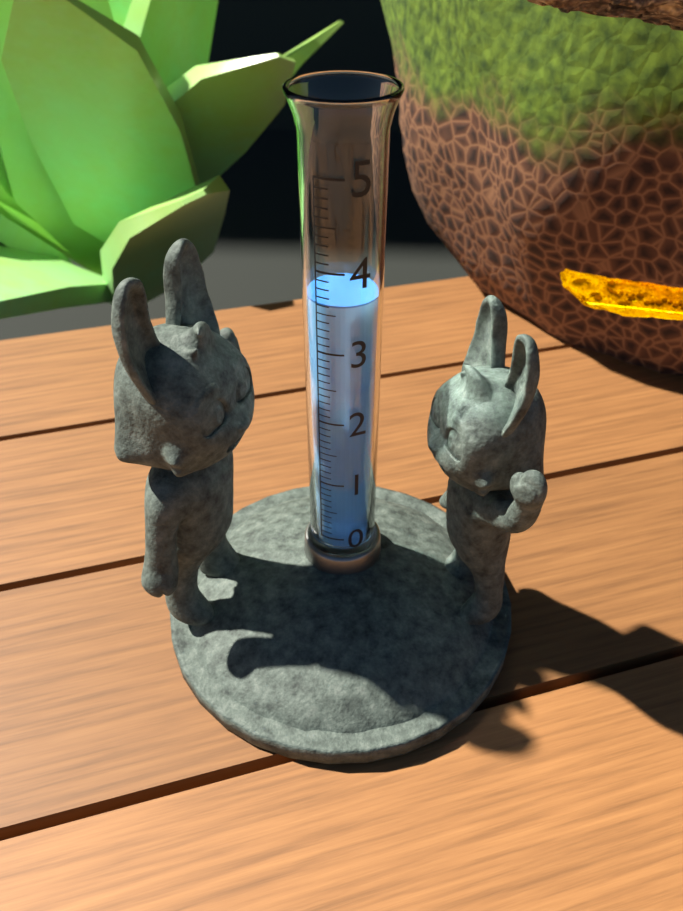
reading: 3.6 (no unit)
